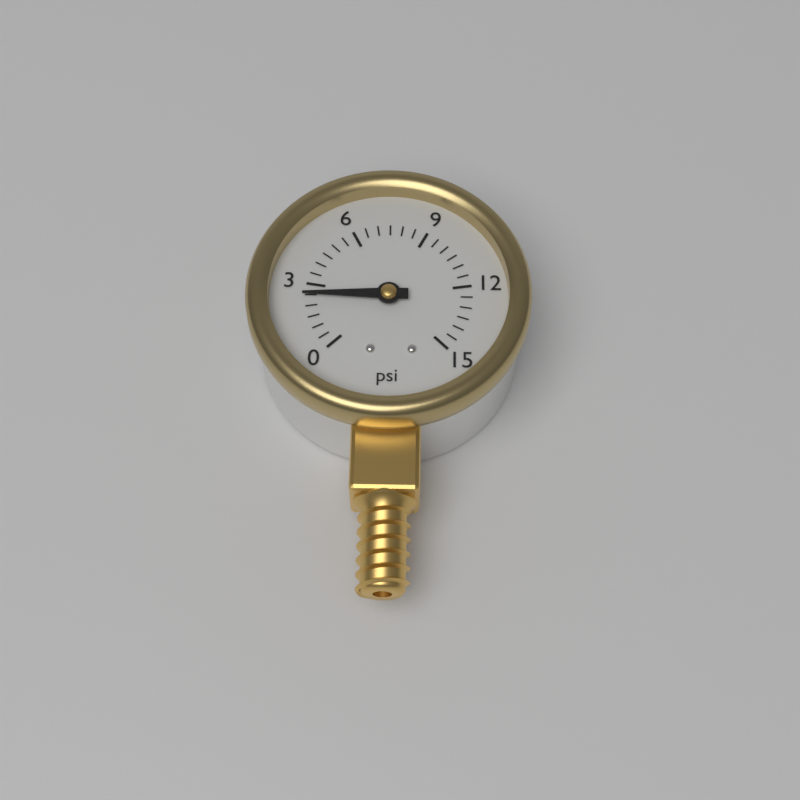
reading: 2.5 psi
